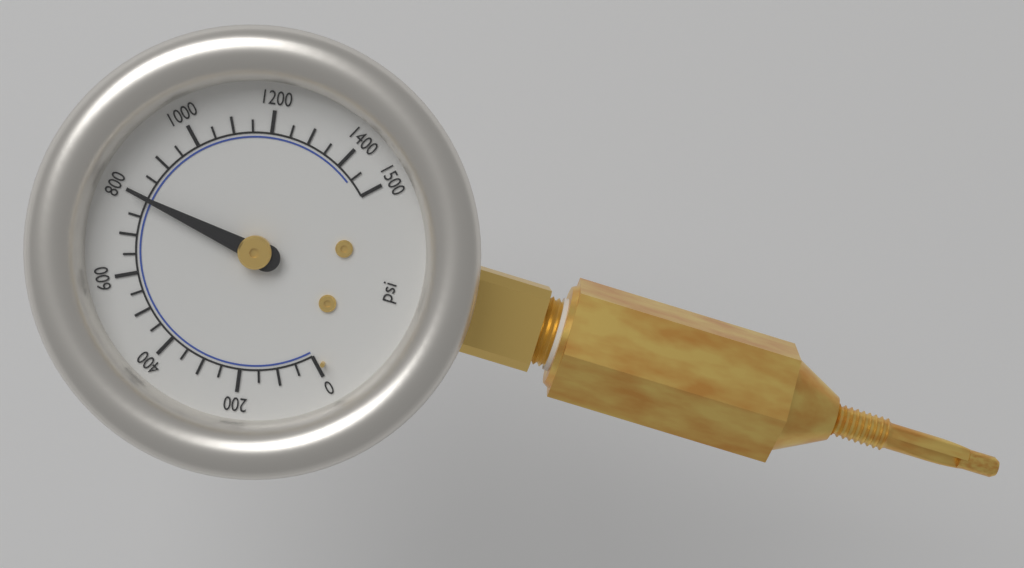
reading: 800 psi
